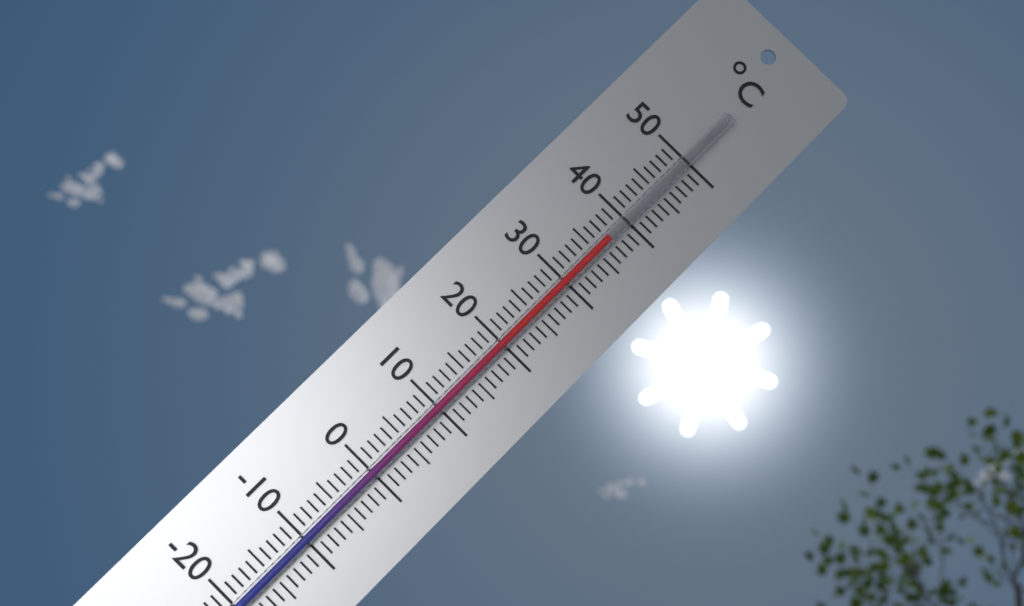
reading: 37 °C
